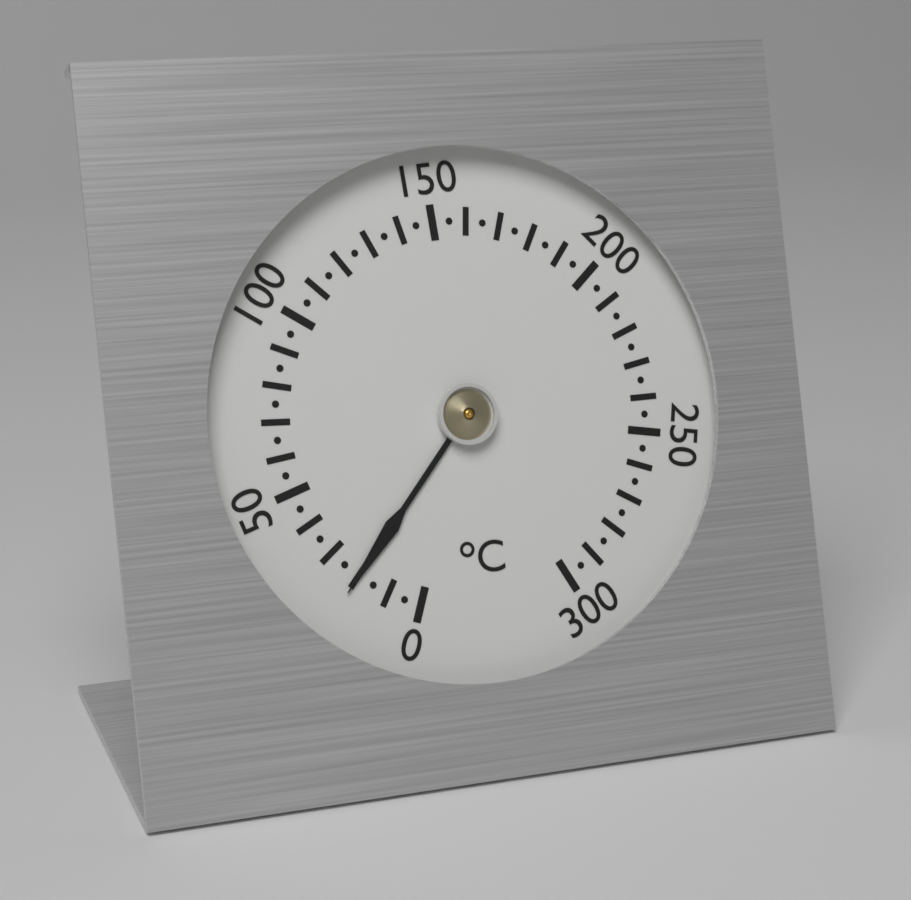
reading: 20 °C
